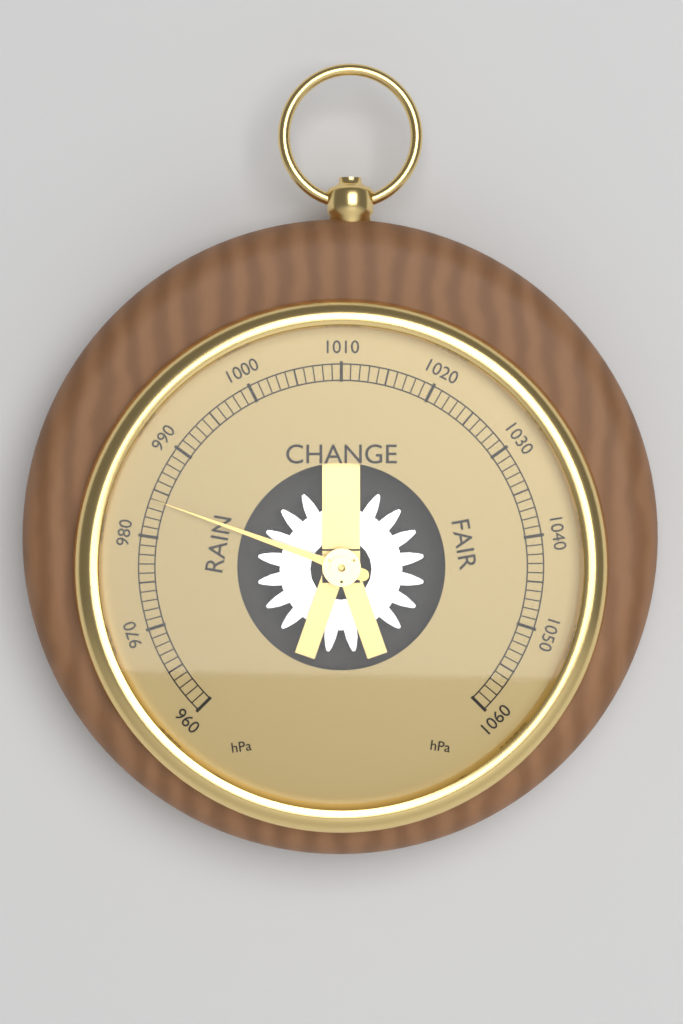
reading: 984 hPa
